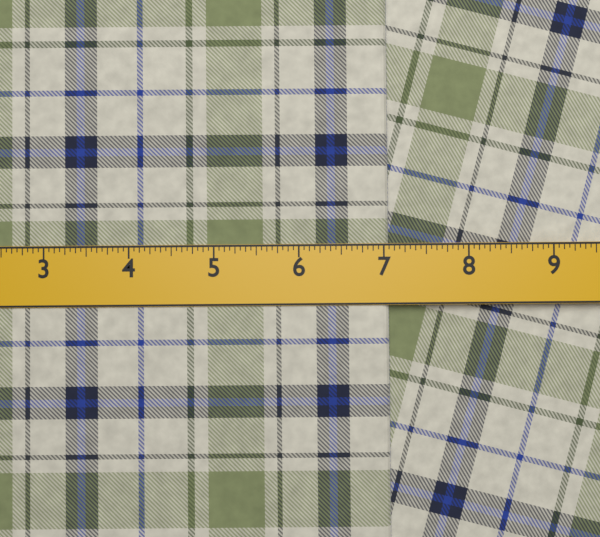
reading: 7.0625 in
